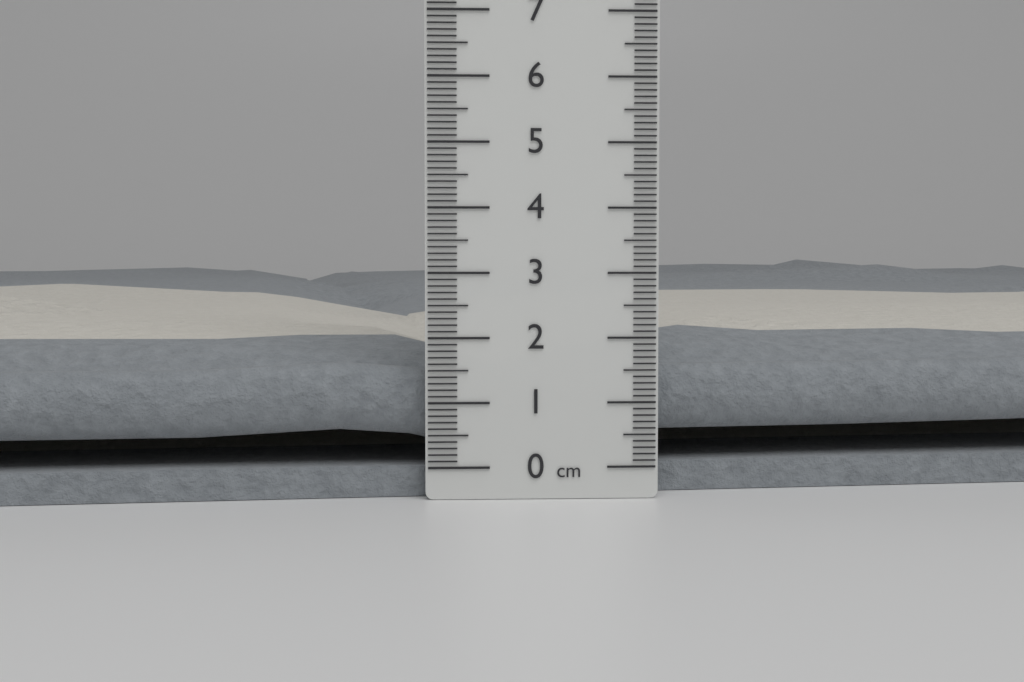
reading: 3.0 cm
